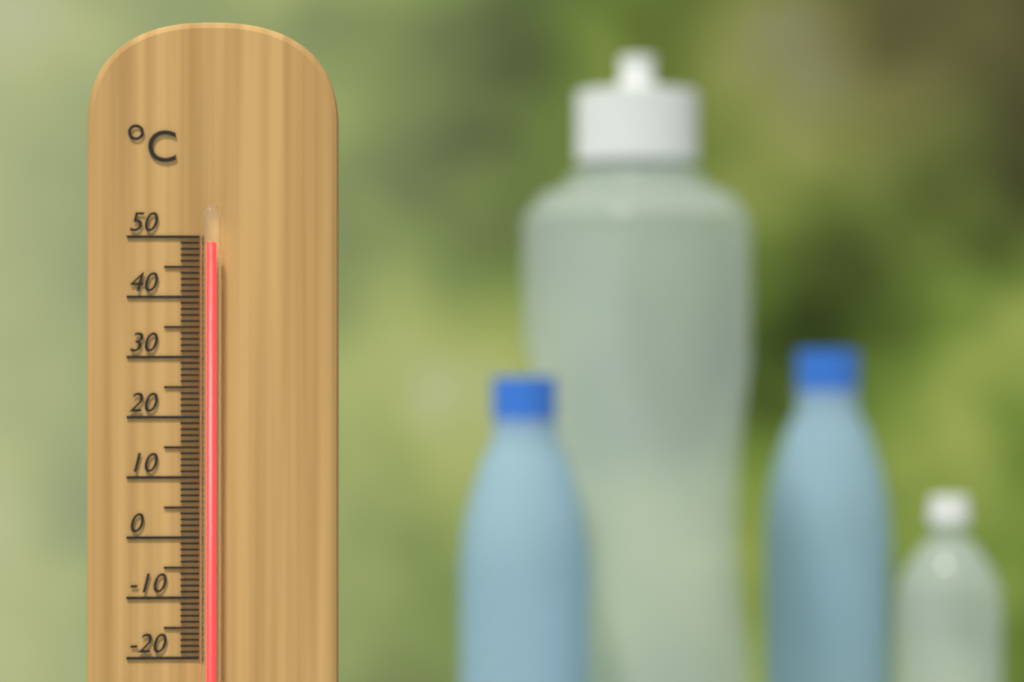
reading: 49 °C
